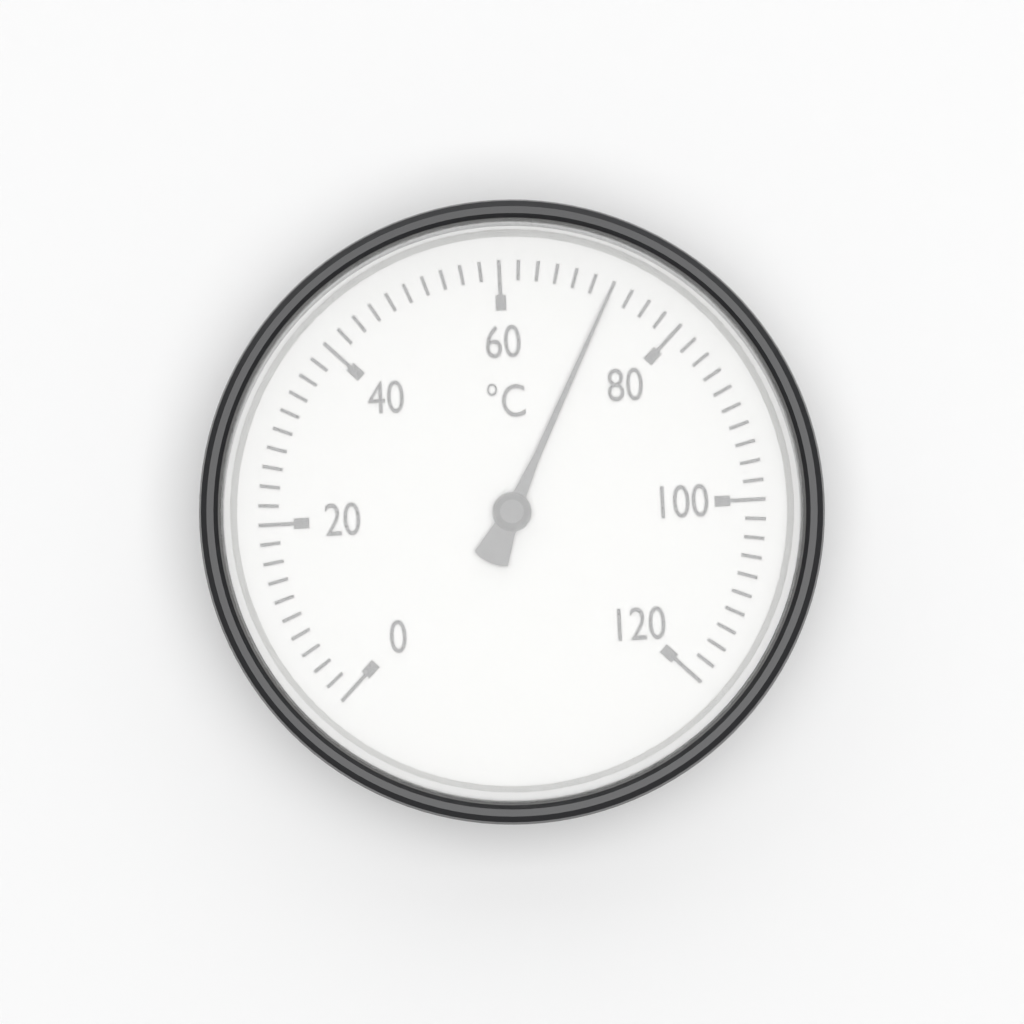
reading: 72 °C
